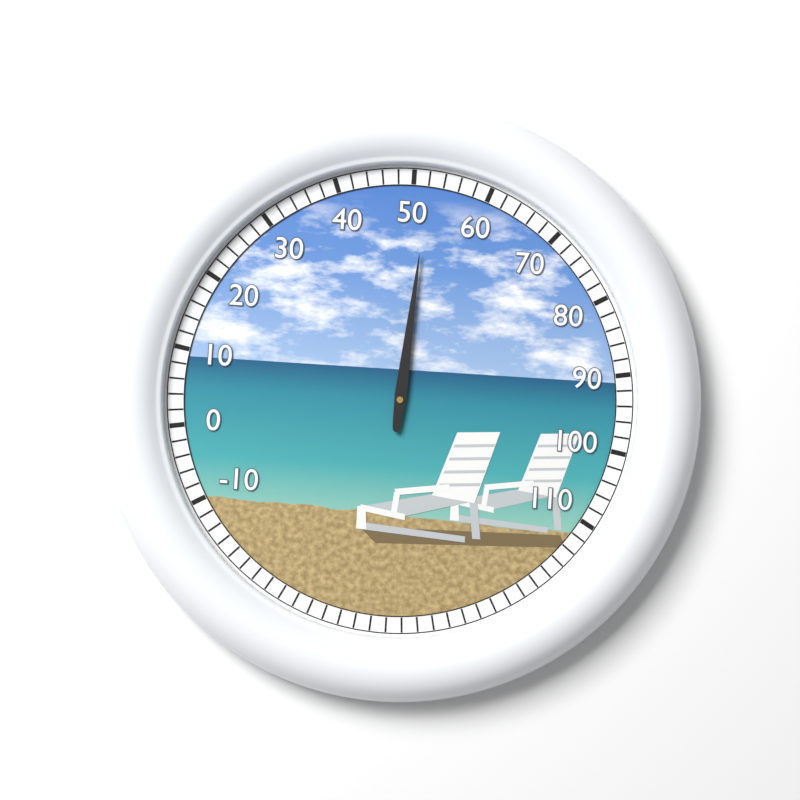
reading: 52 (no unit)
